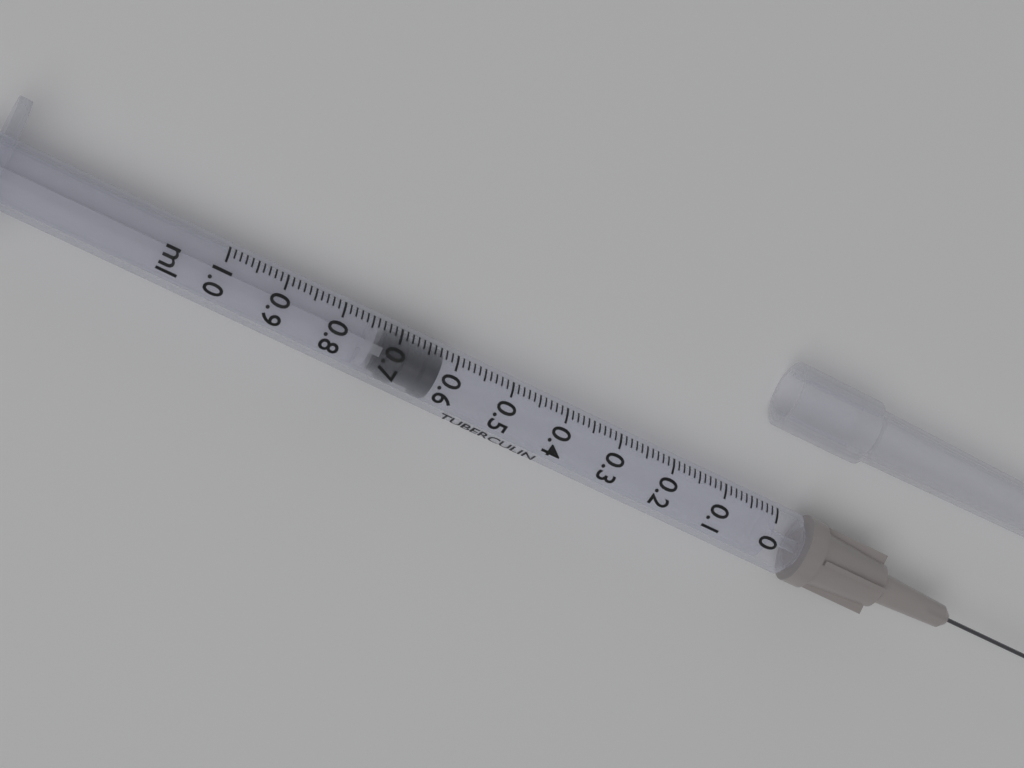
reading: 0.62 ml
